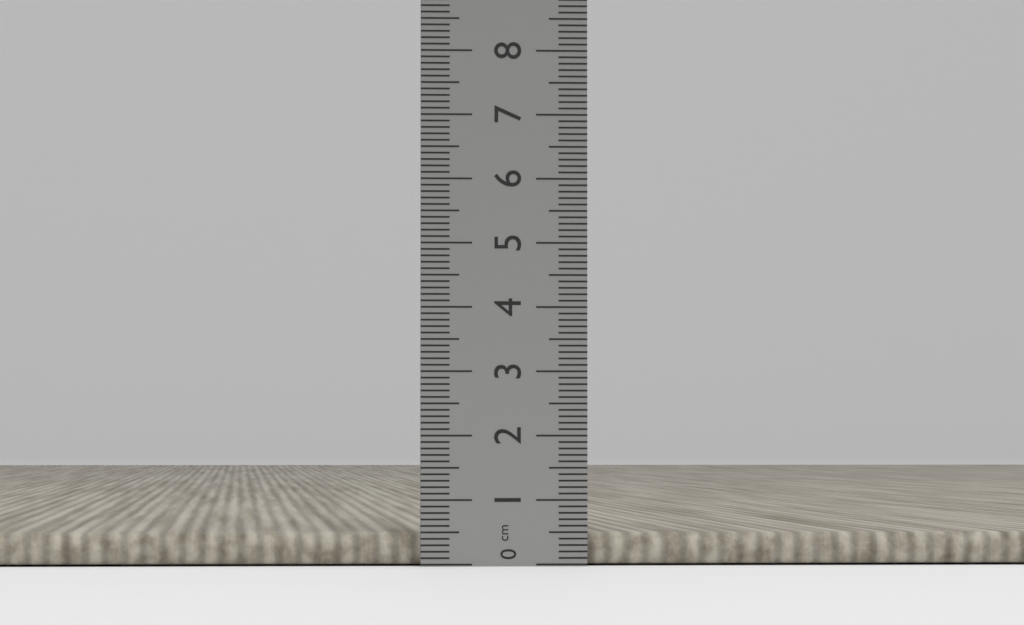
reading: 0.5 cm
